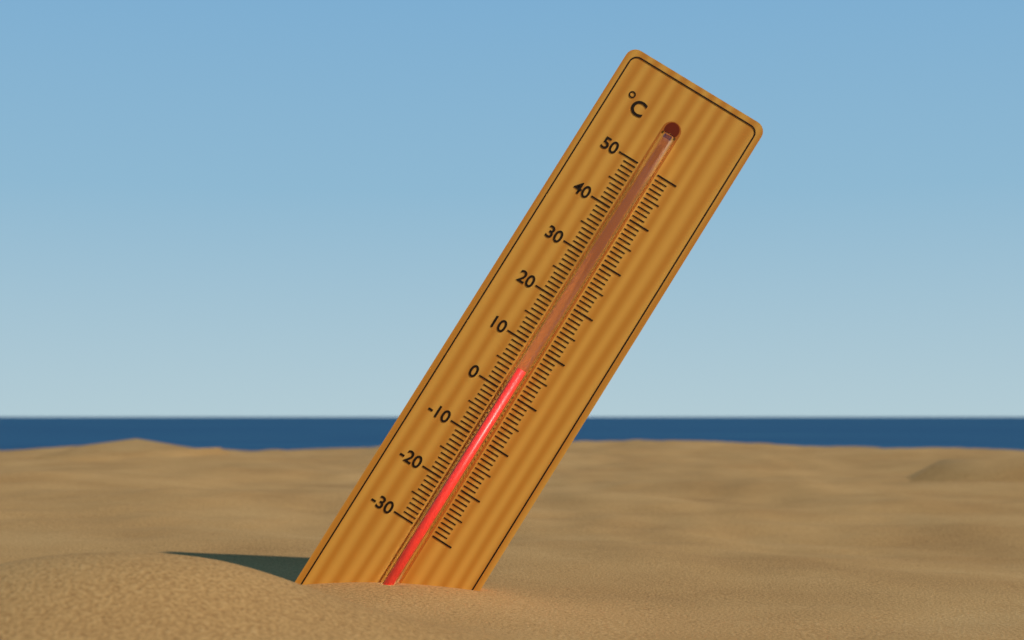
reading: 5 °C
